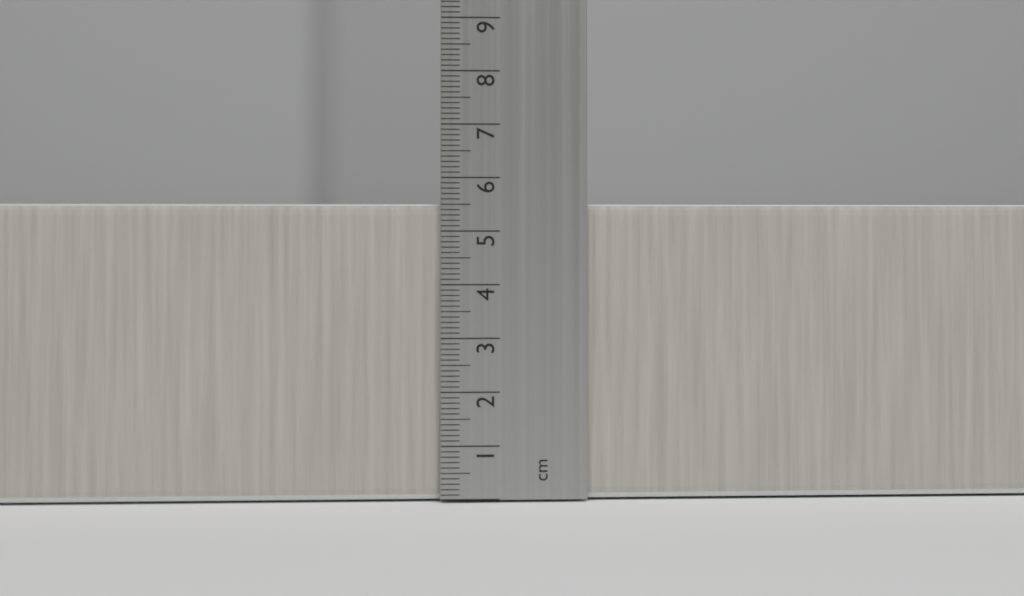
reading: 5.5 cm
